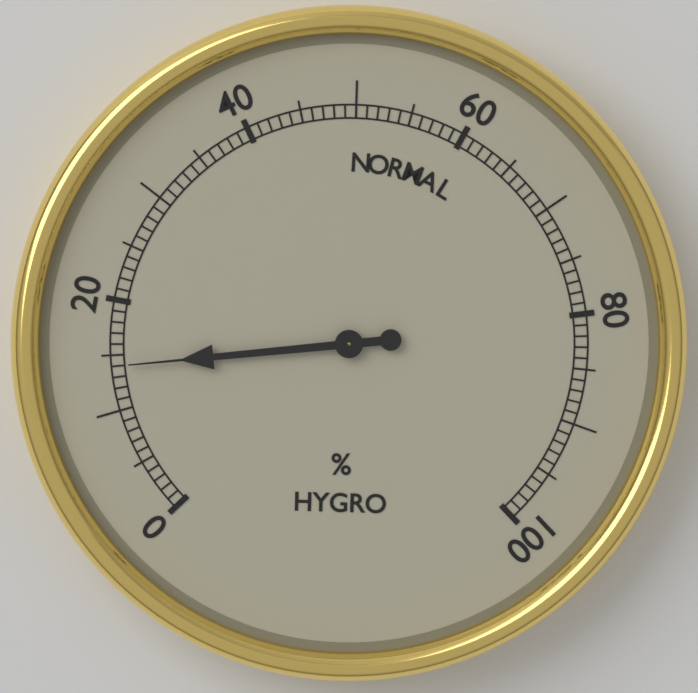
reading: 14 %
